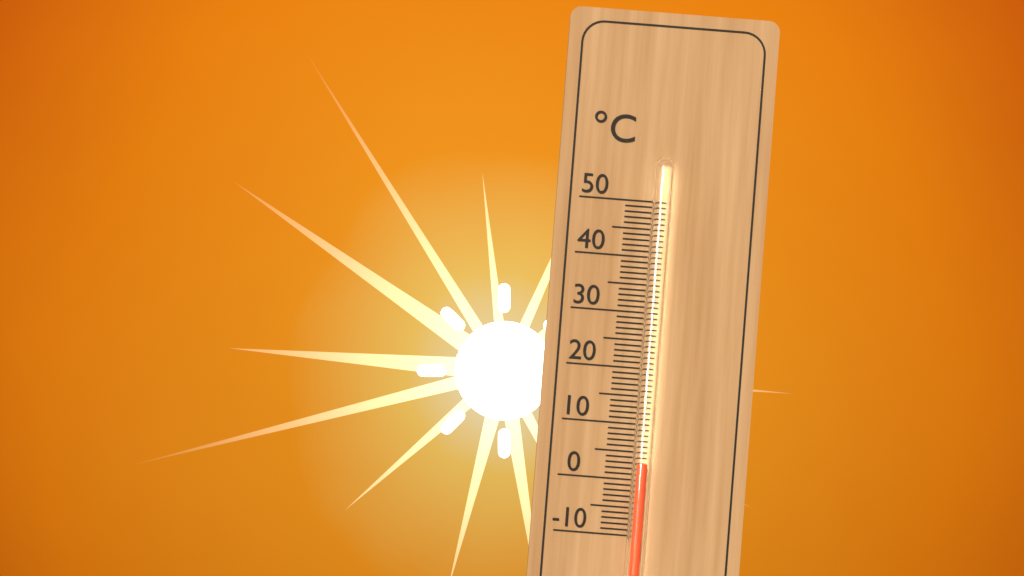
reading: 3 °C
